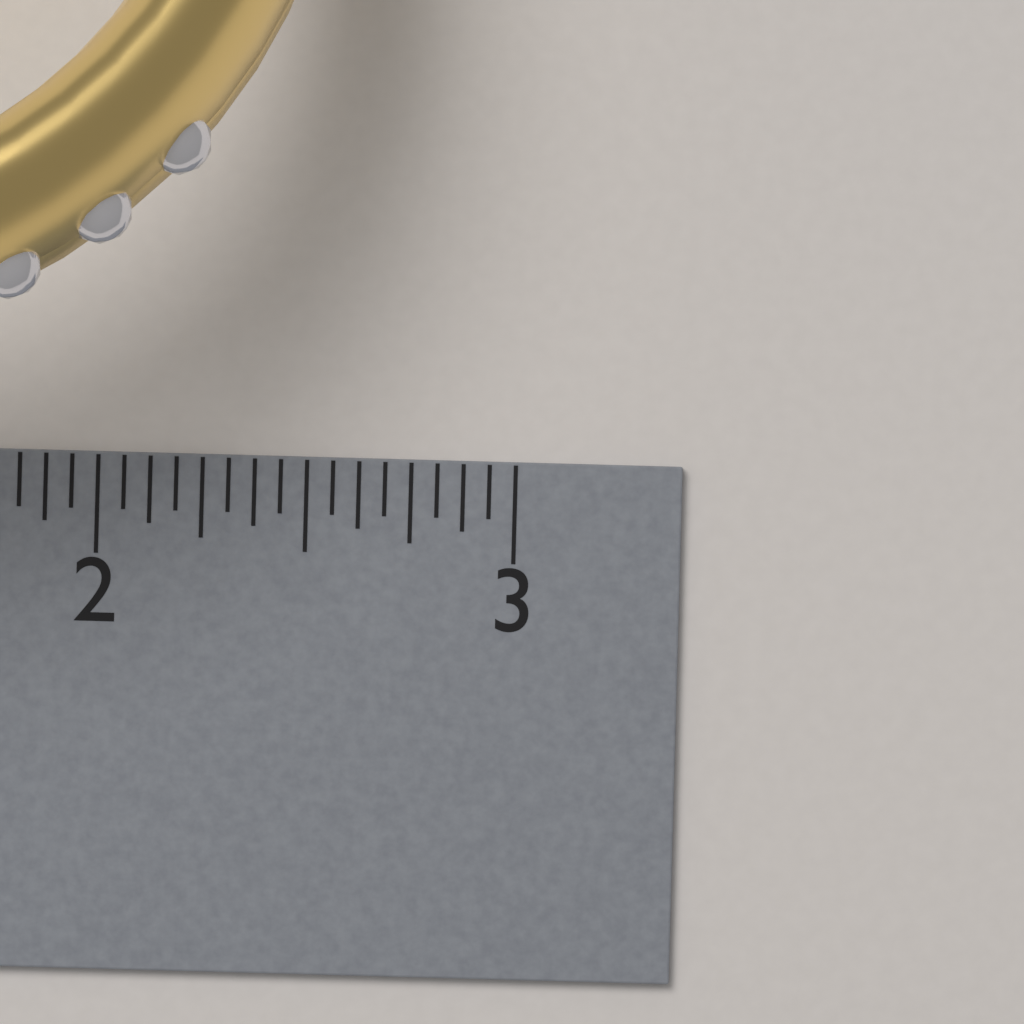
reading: 2.5625 inch
